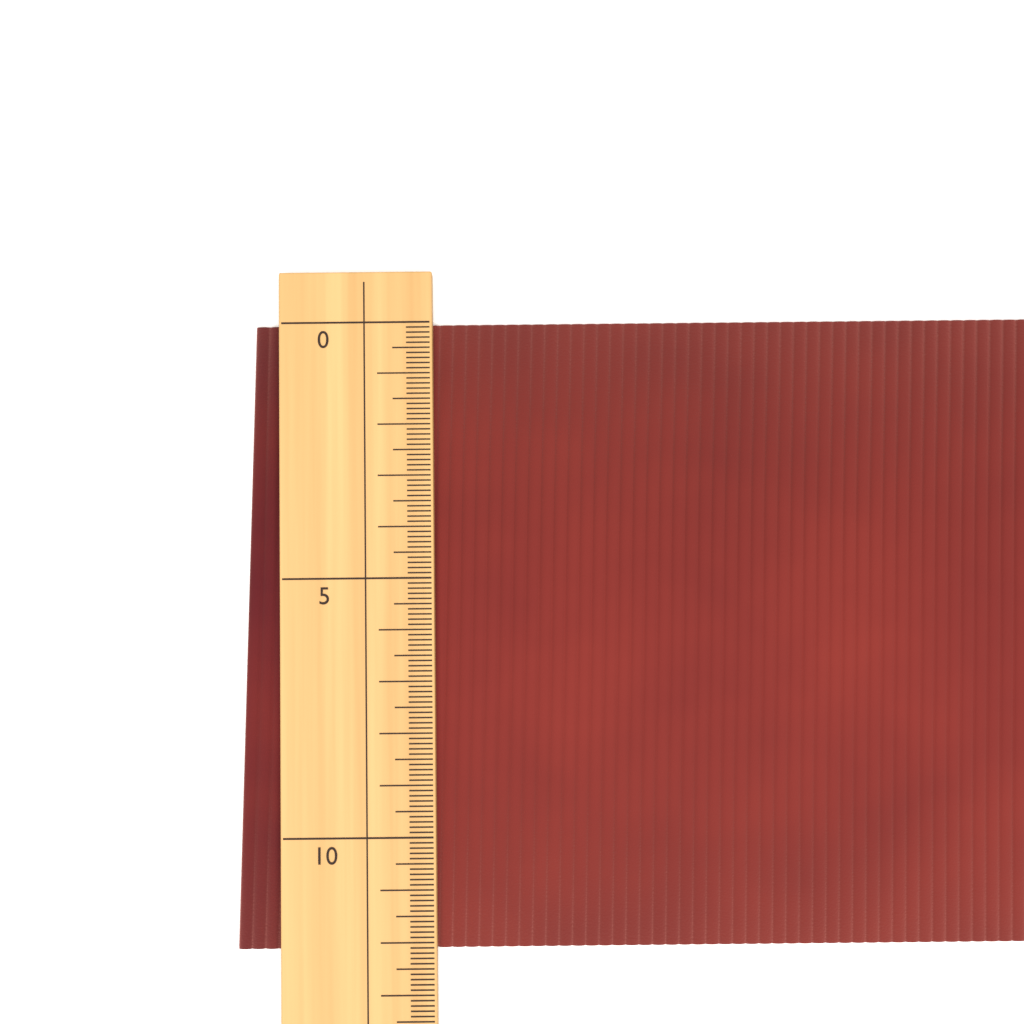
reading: 12.2 (no unit)
